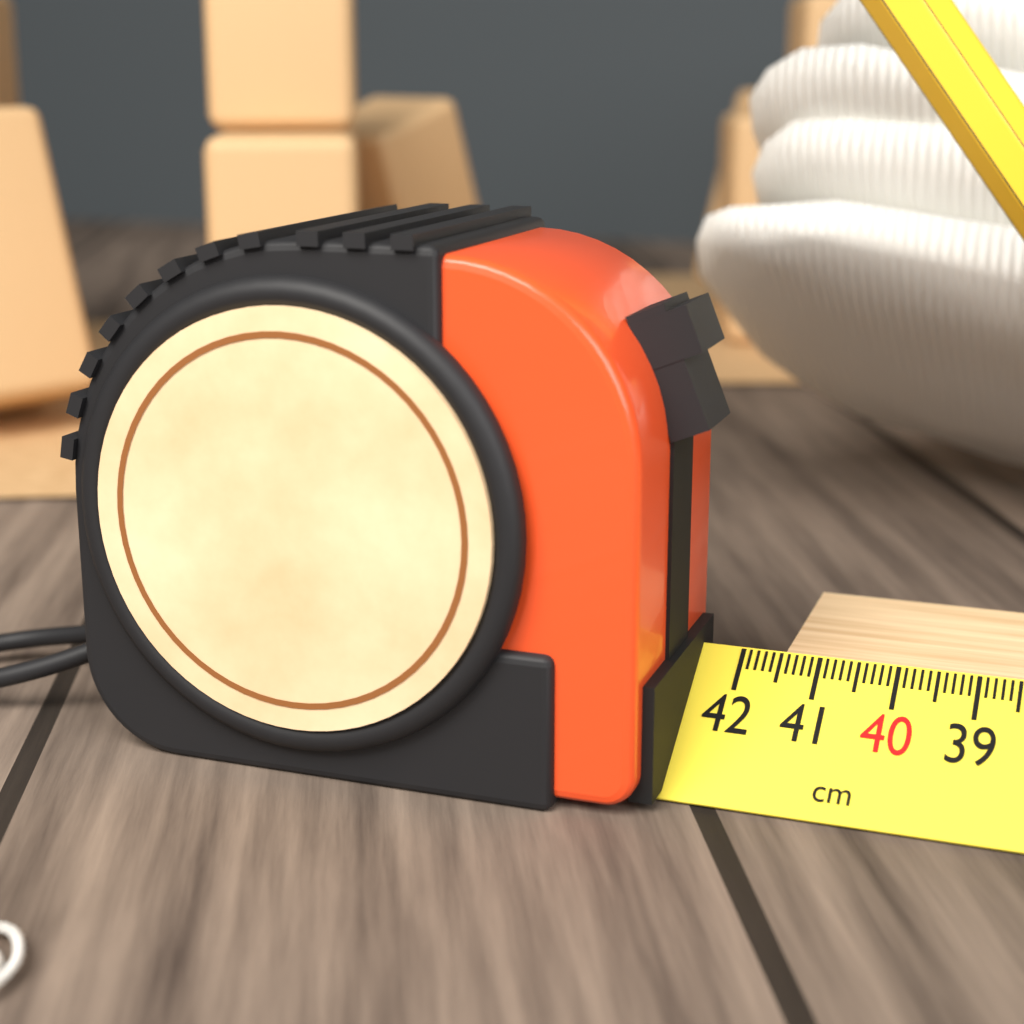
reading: 41.5 cm
